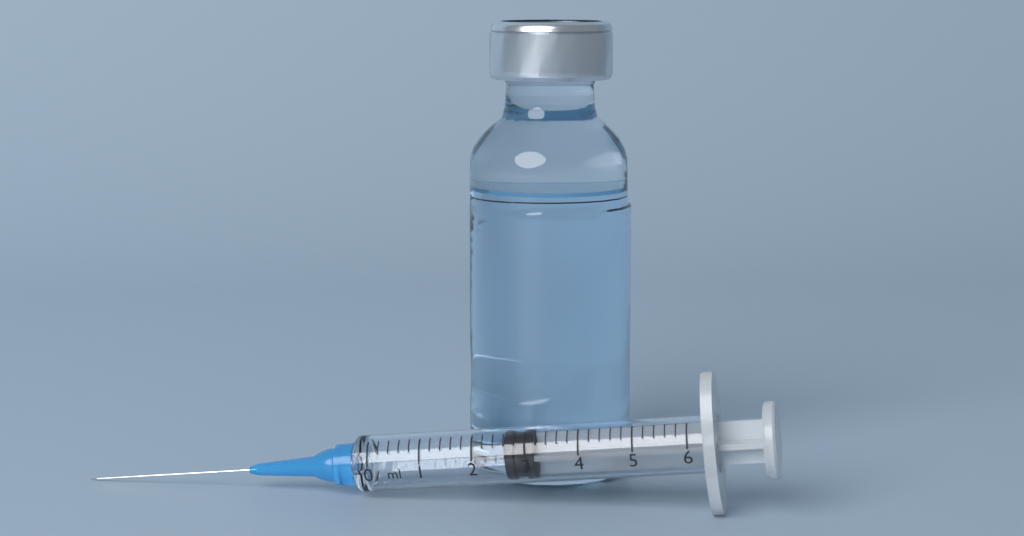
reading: 2.6 ml
